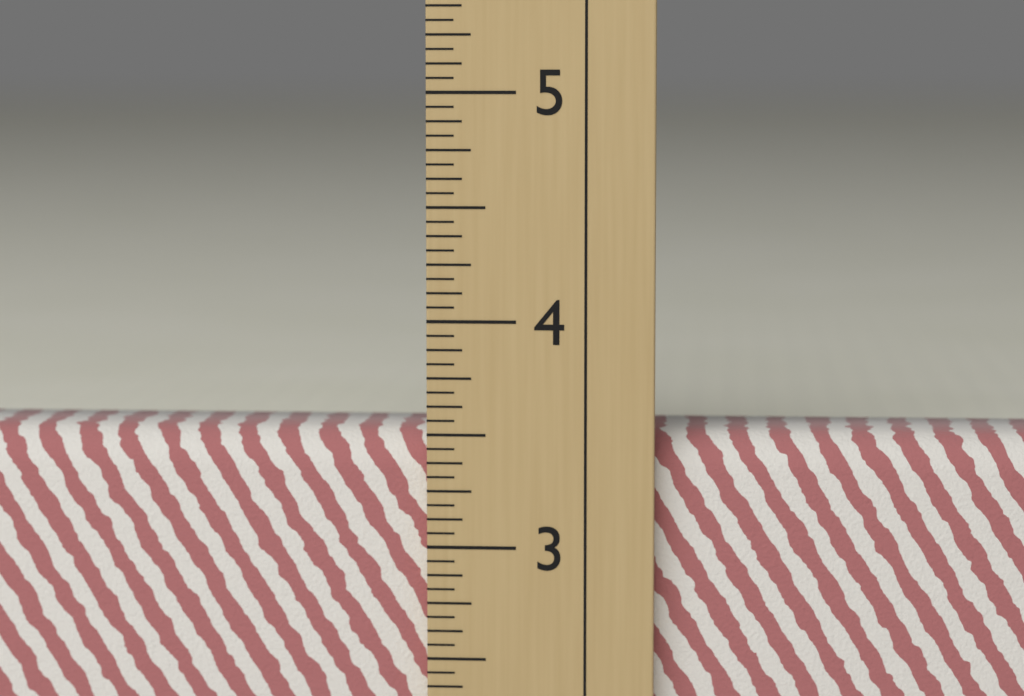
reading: 3.5000 in
